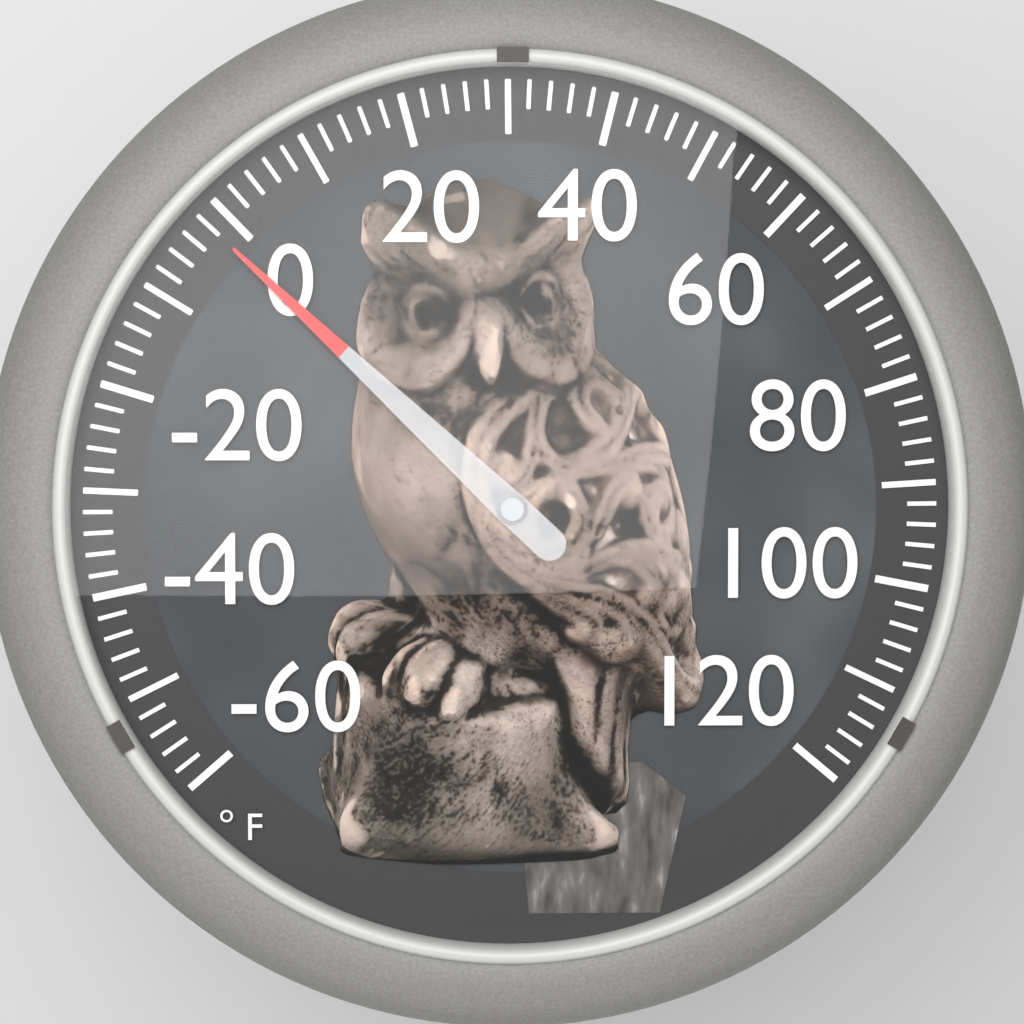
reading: -2 °F
